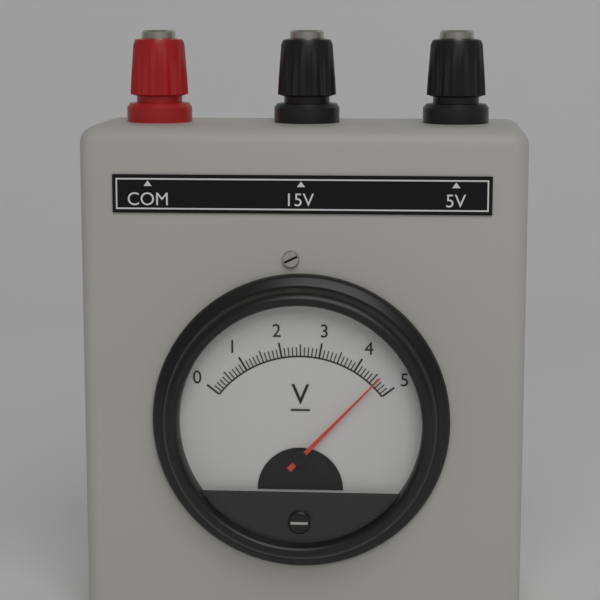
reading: 4.6 V
